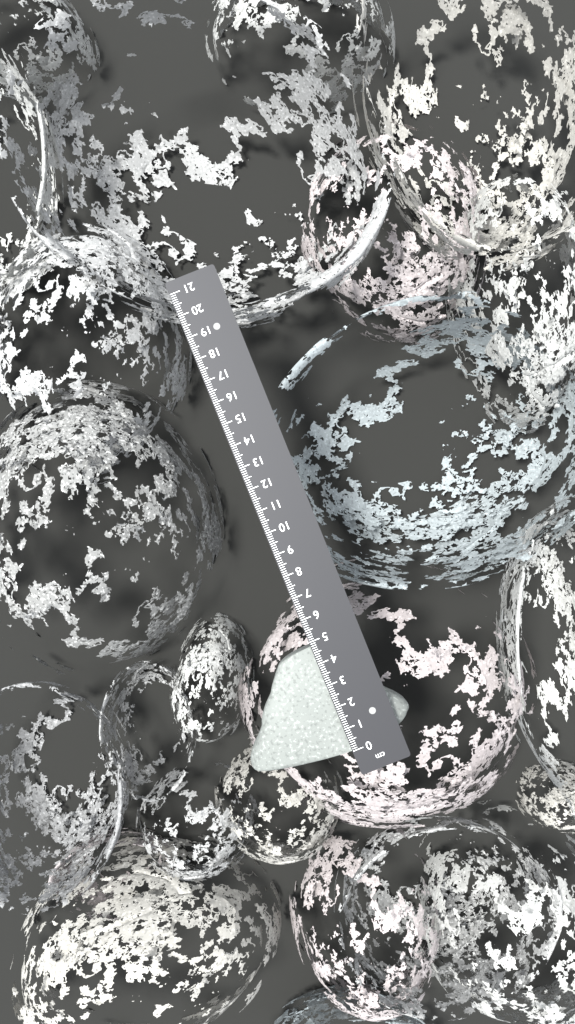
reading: 4.8 cm
